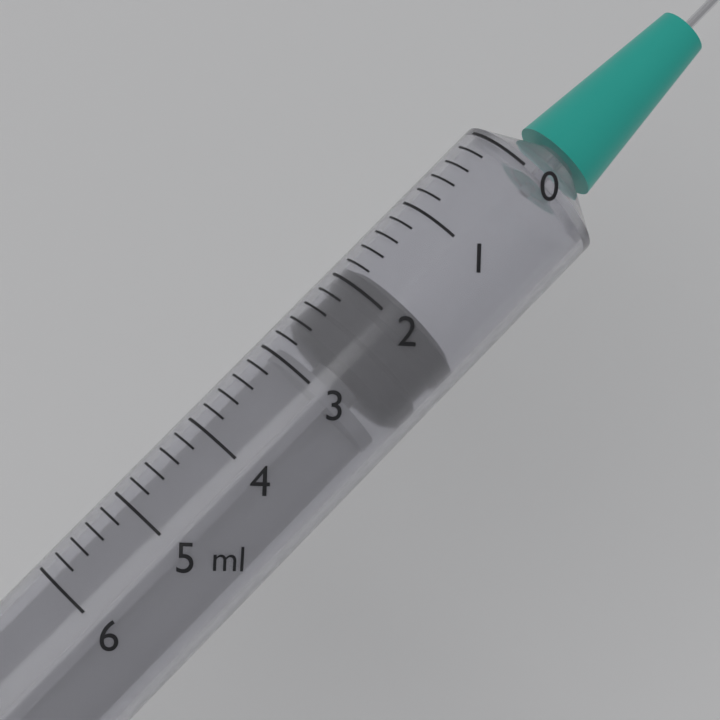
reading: 1.8 ml
